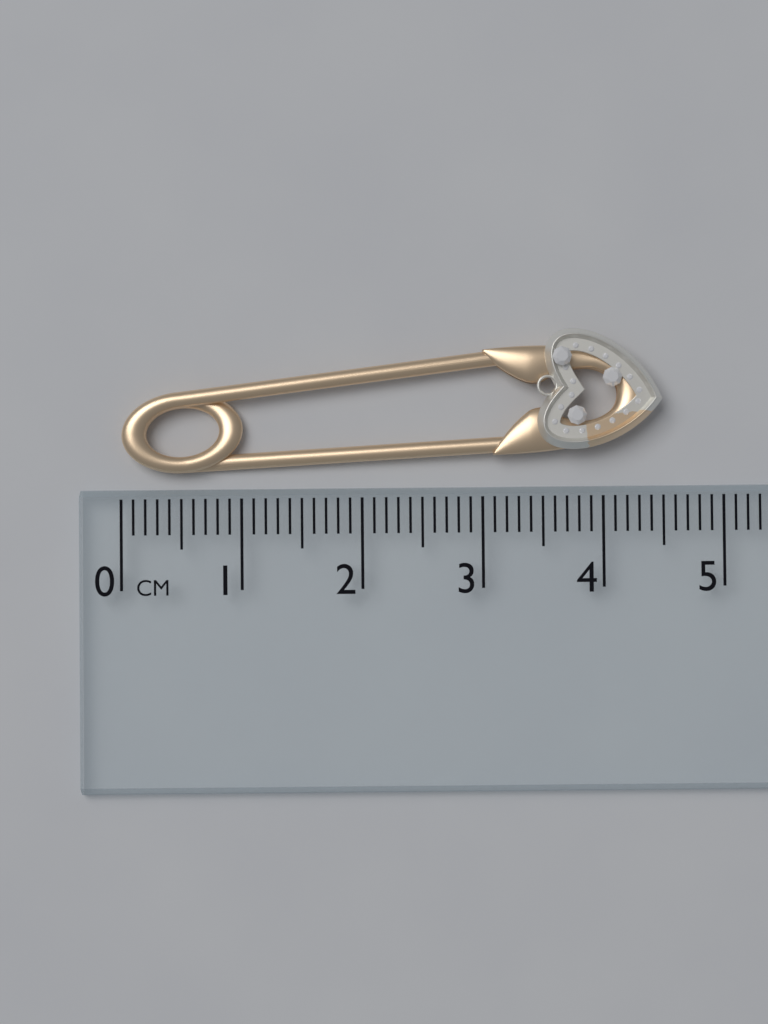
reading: 4.5 cm
